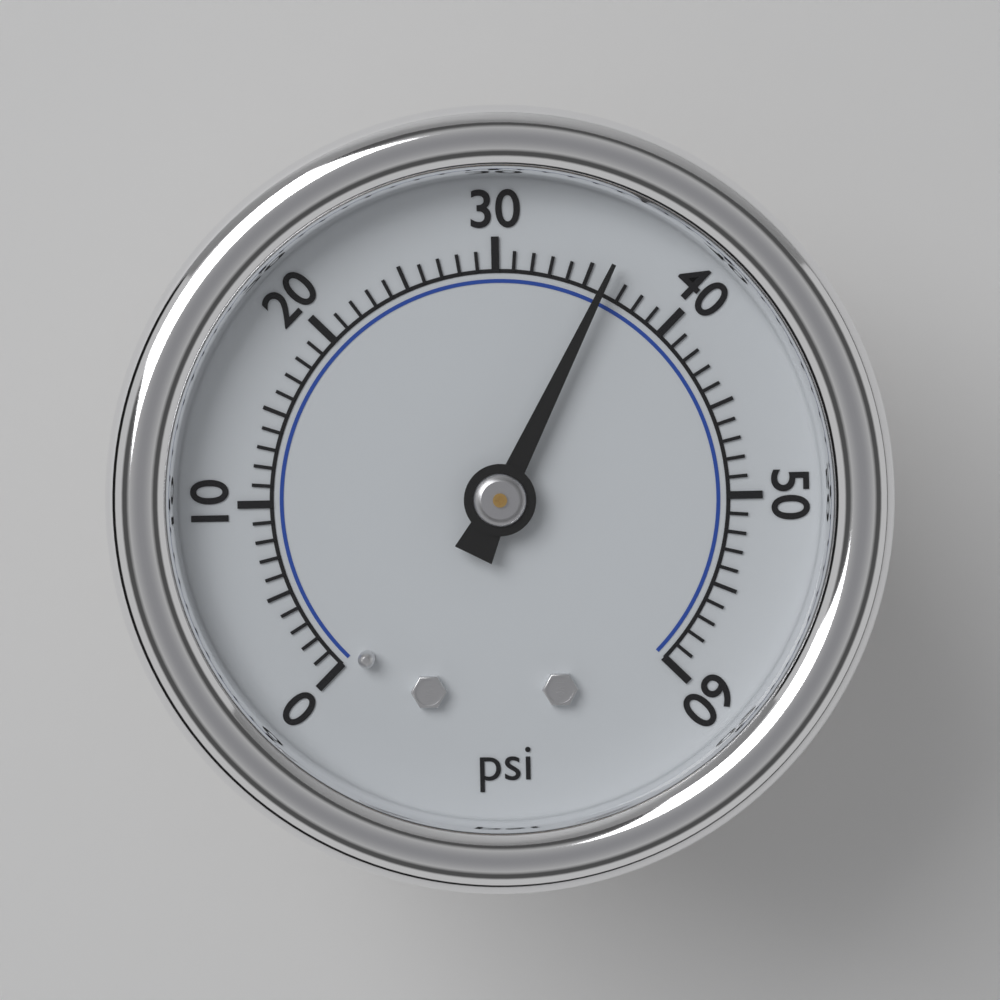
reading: 36 psi
